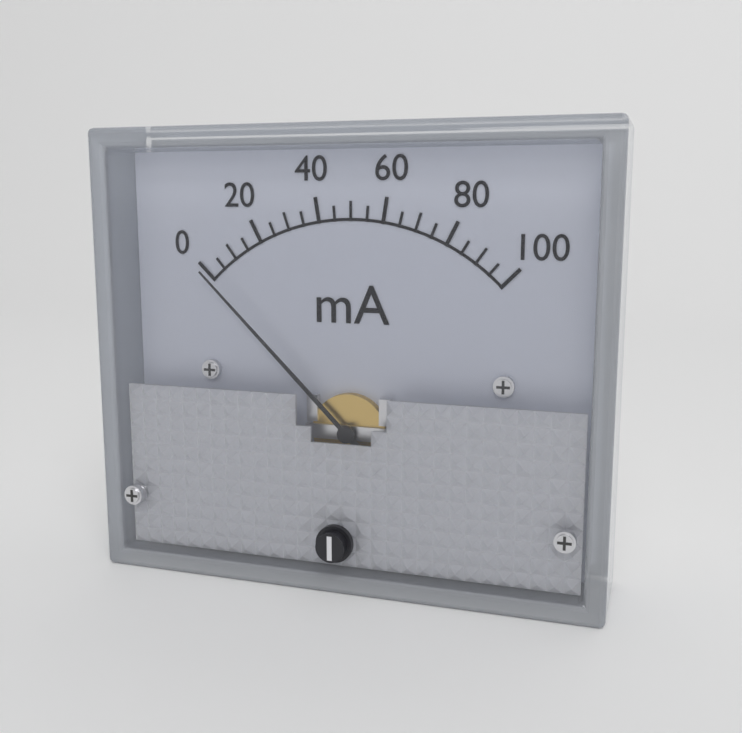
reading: 0 mA
